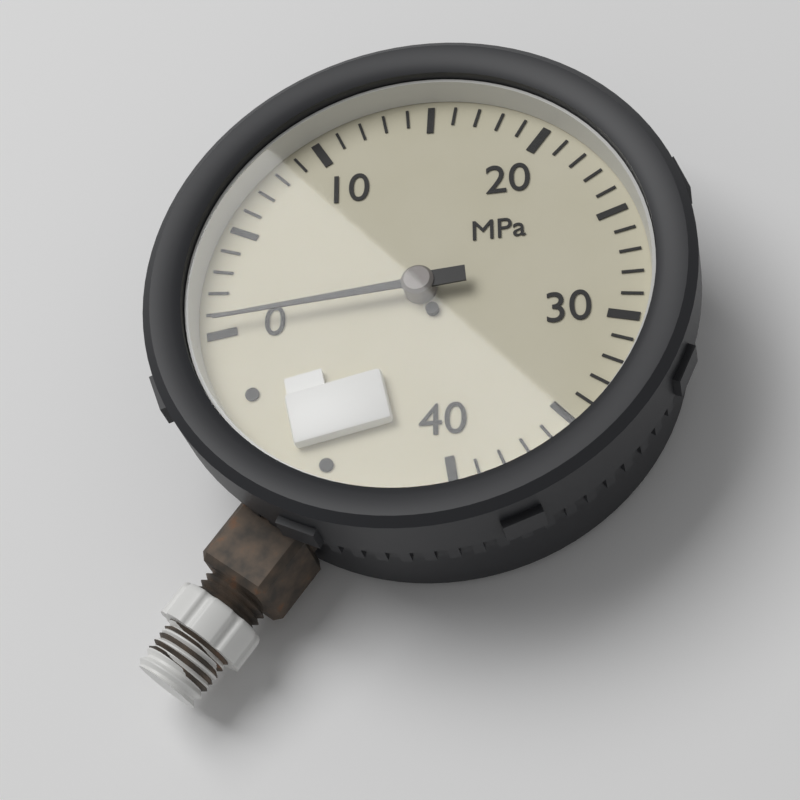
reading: 0.5 MPa
